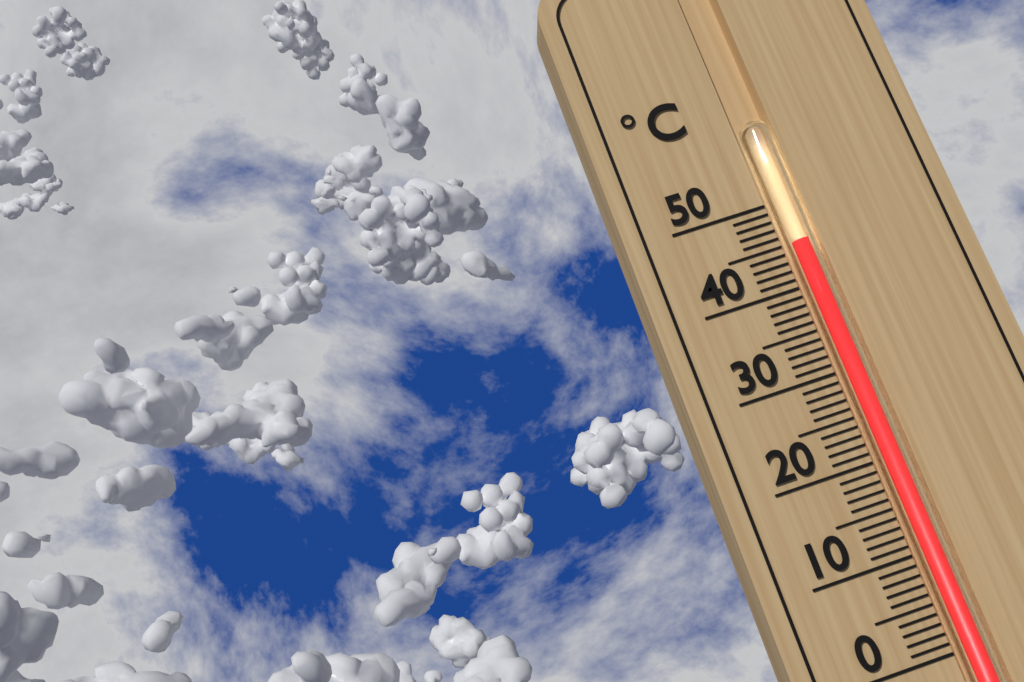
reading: 45 °C
